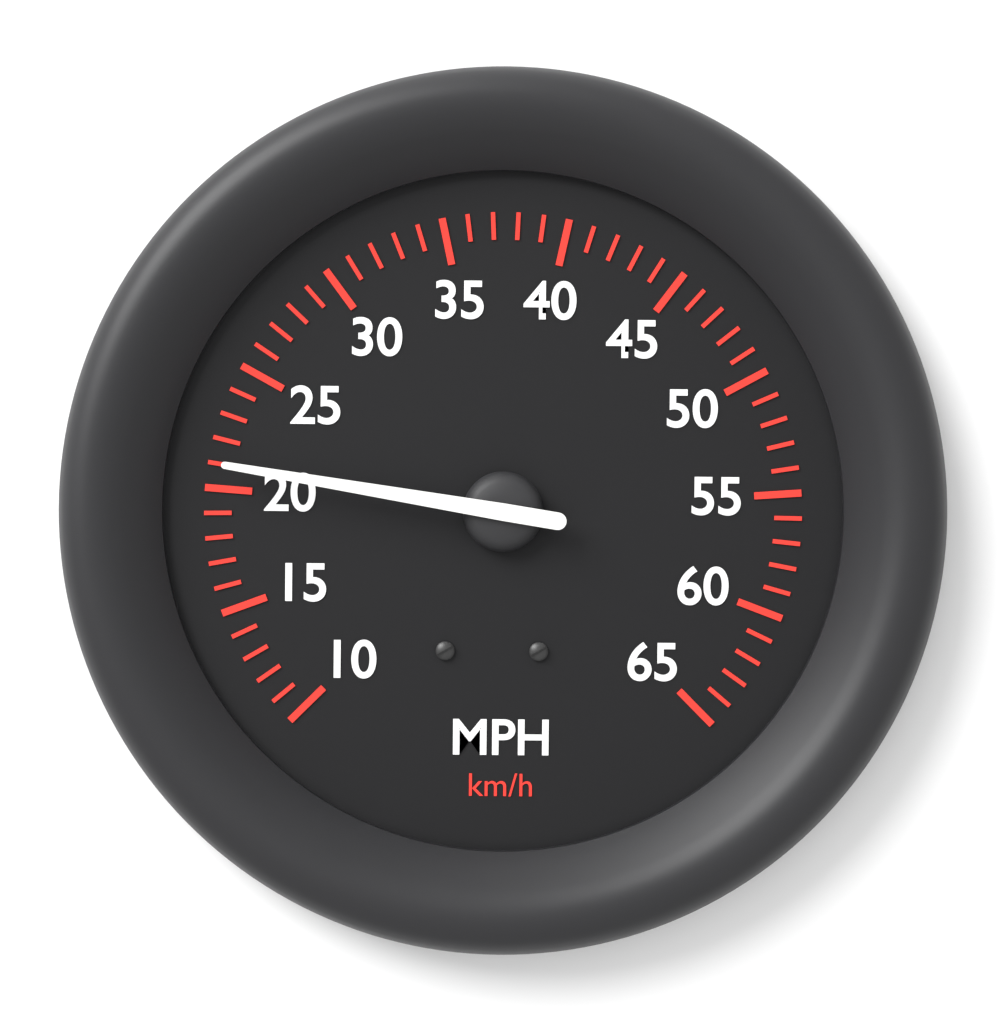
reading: 21 mph
